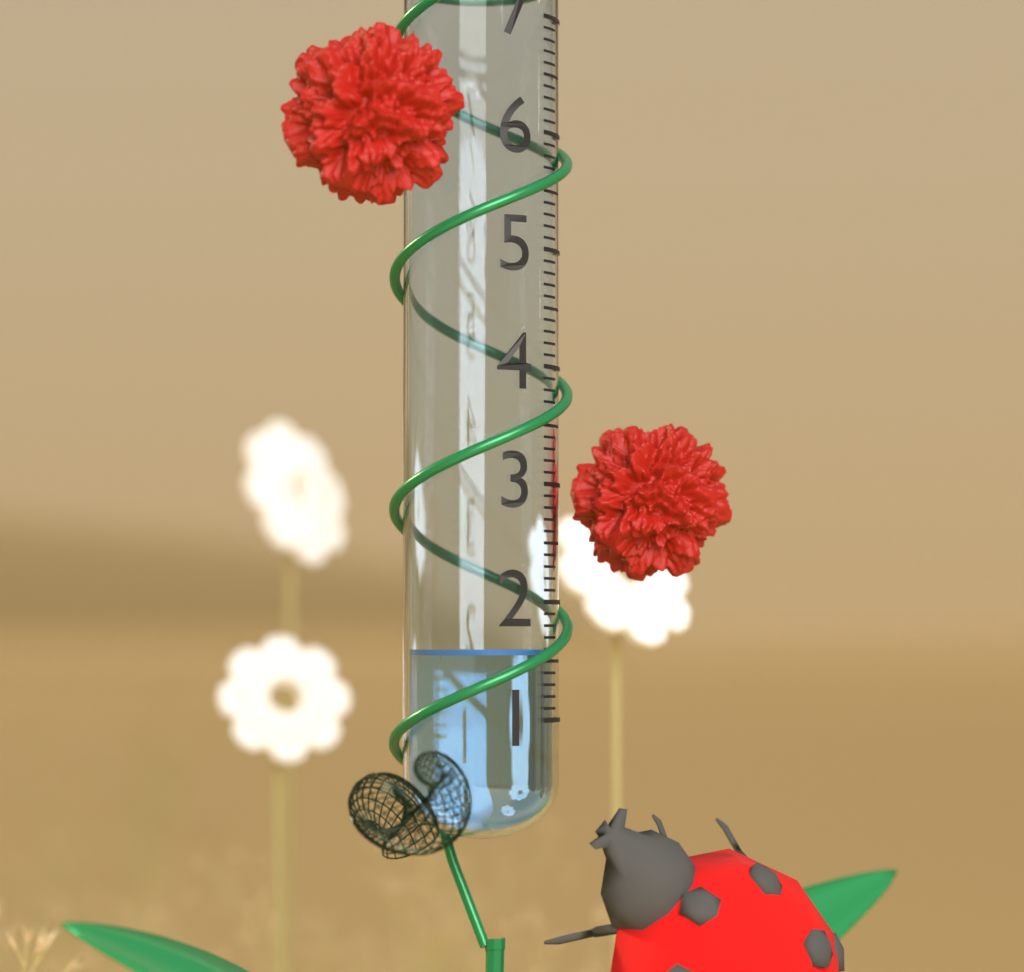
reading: 1.6 (no unit)
